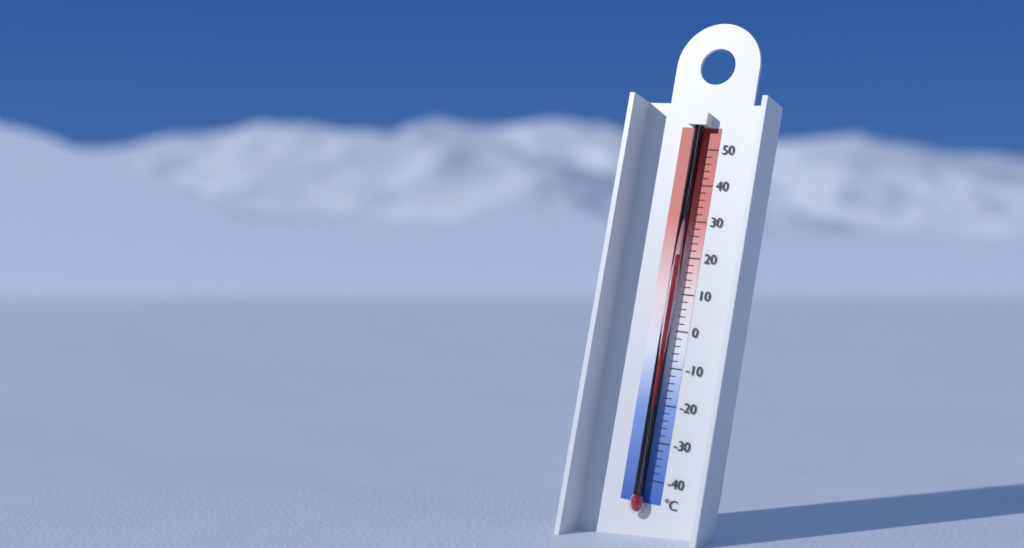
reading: 20 °C
